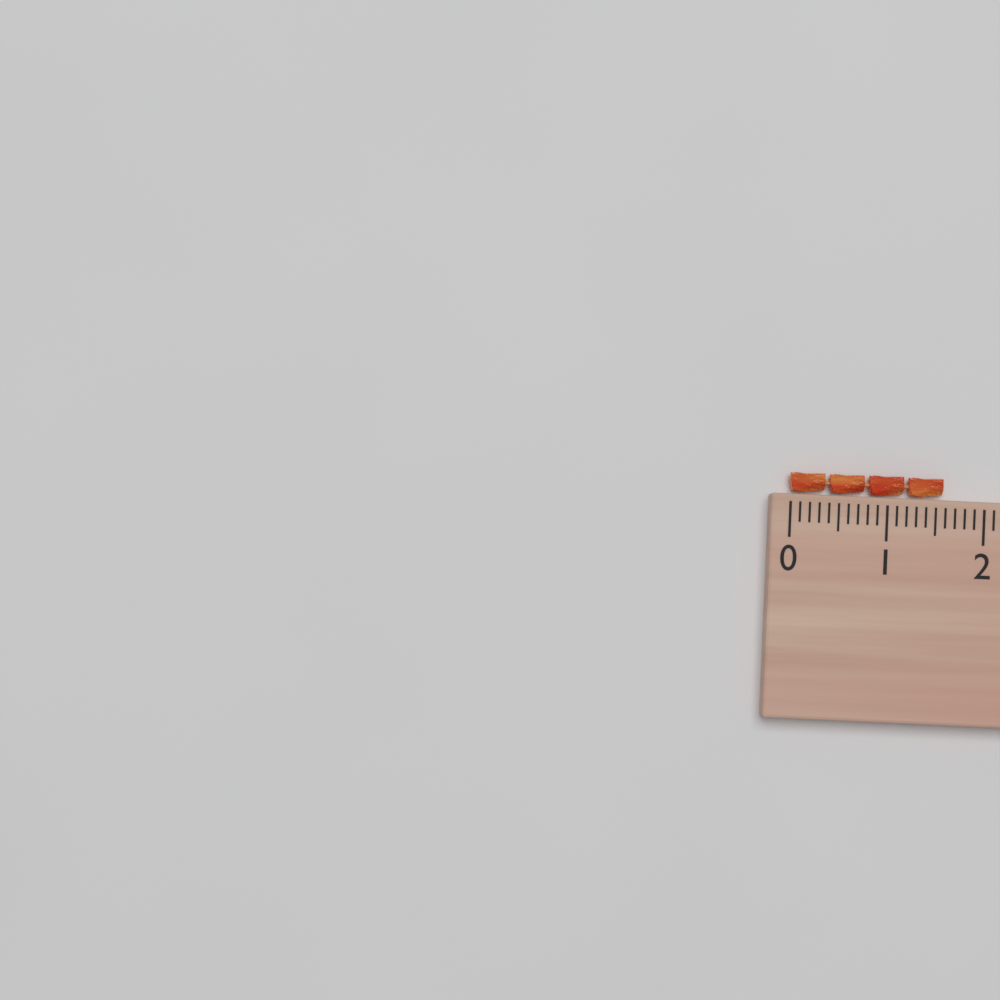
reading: 1.6 (no unit)
